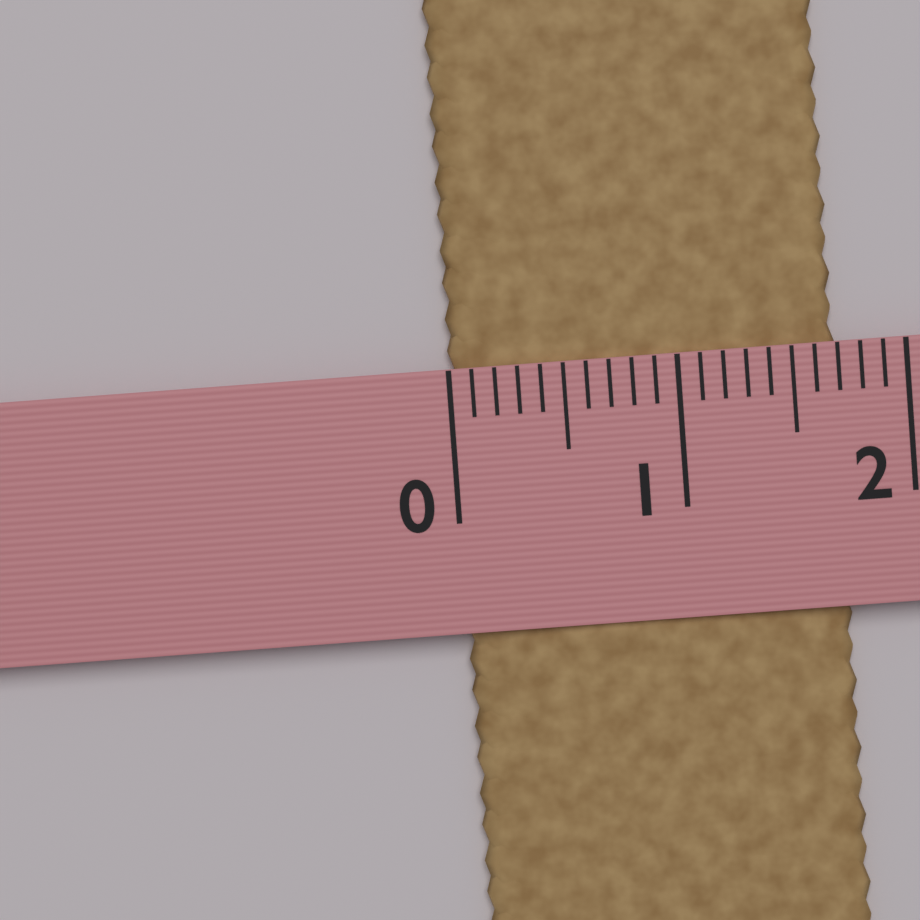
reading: 1.7 (no unit)
